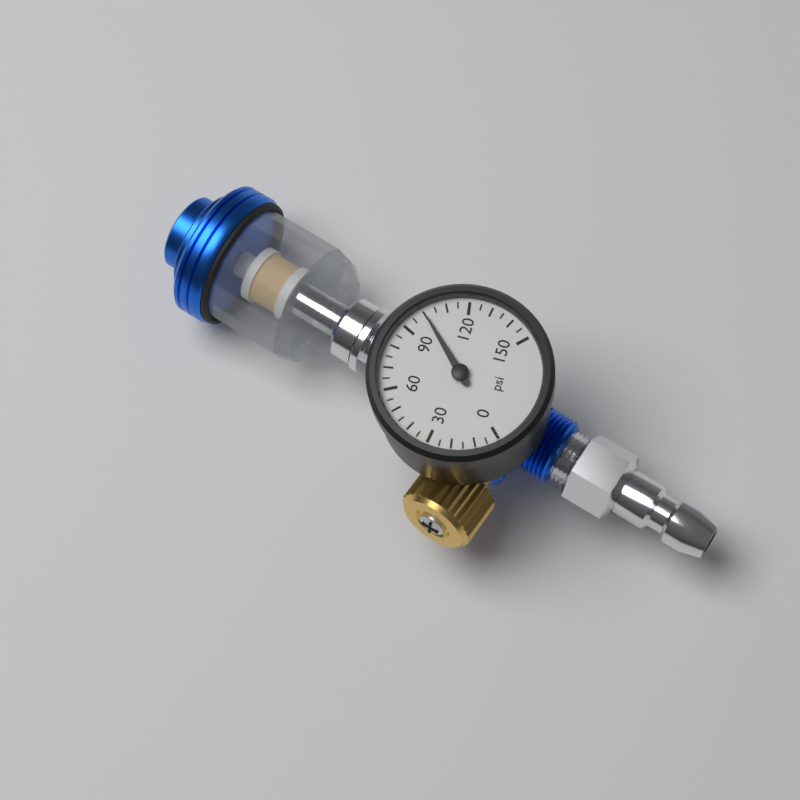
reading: 100 psi
